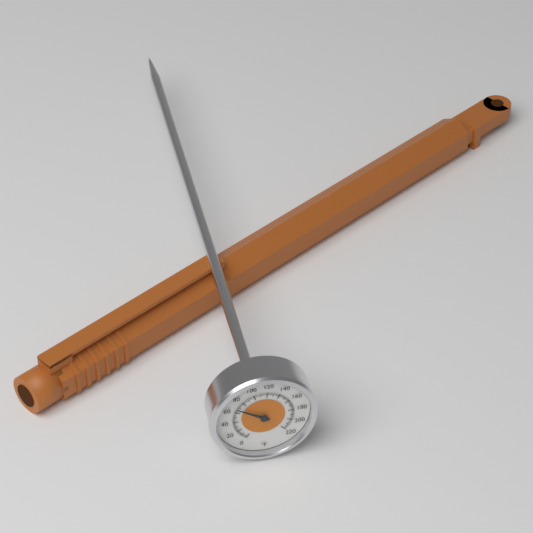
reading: 68 °F
